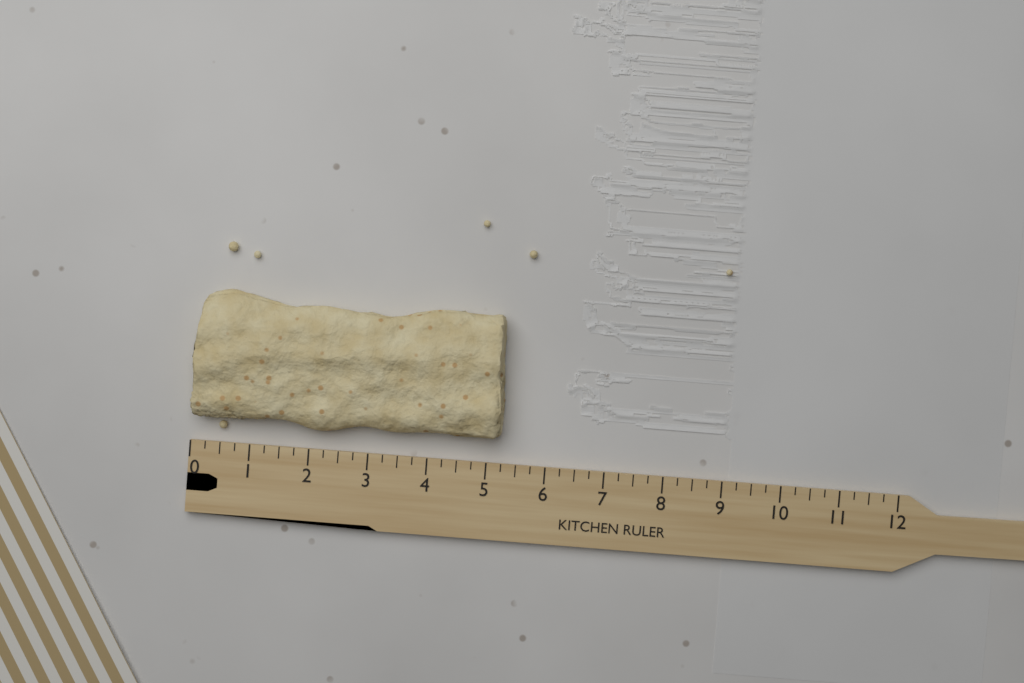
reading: 5.25 (no unit)
